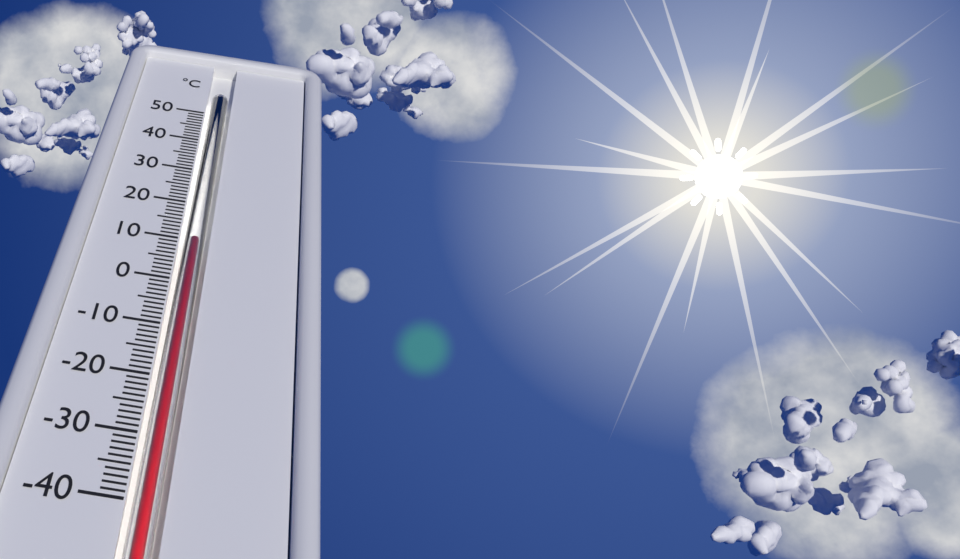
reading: 10 °C
